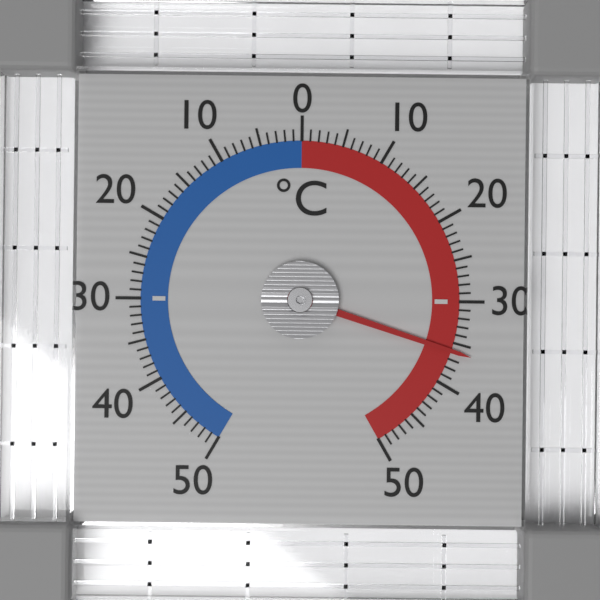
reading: 36 °C
